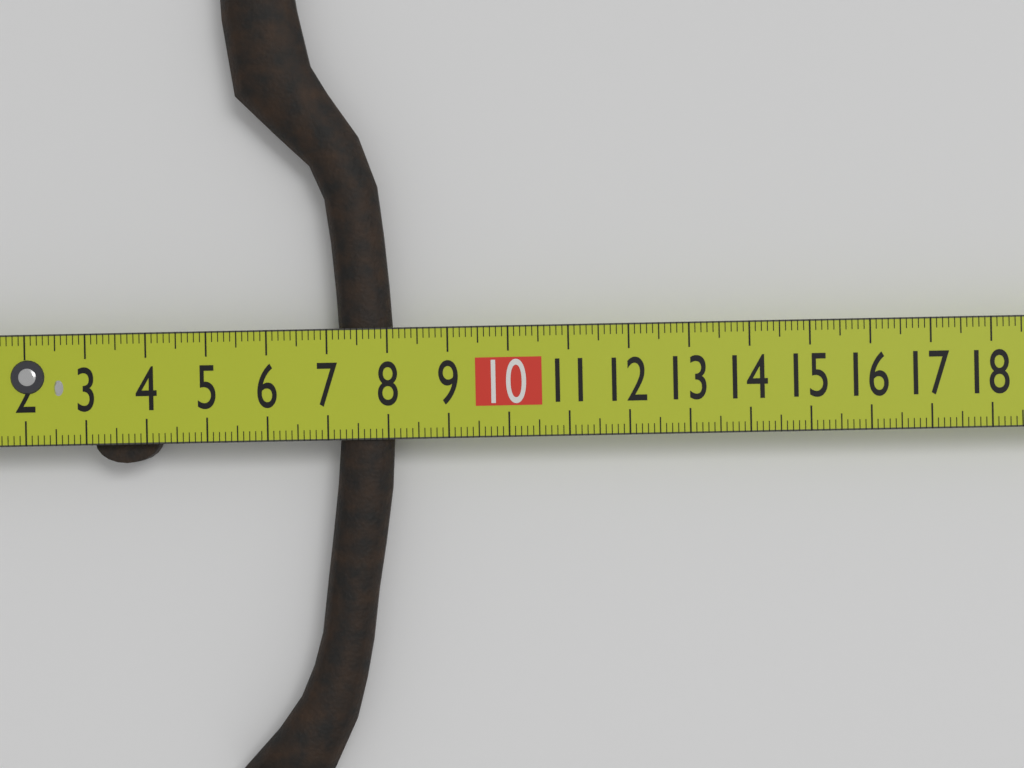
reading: 8.1 cm
